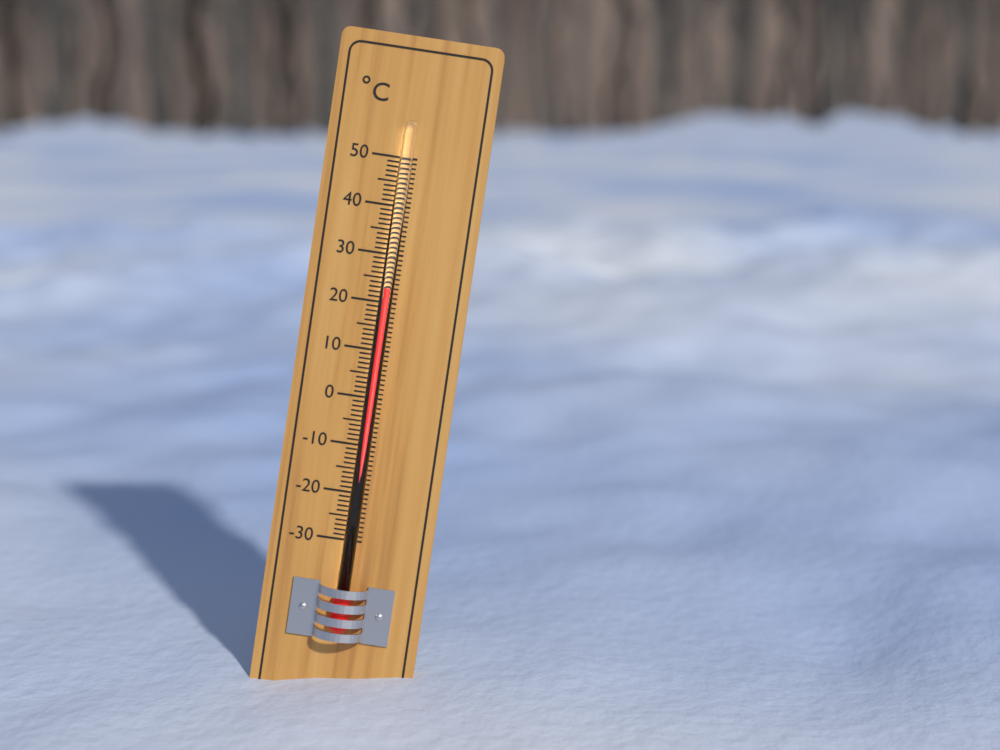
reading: 23 °C
